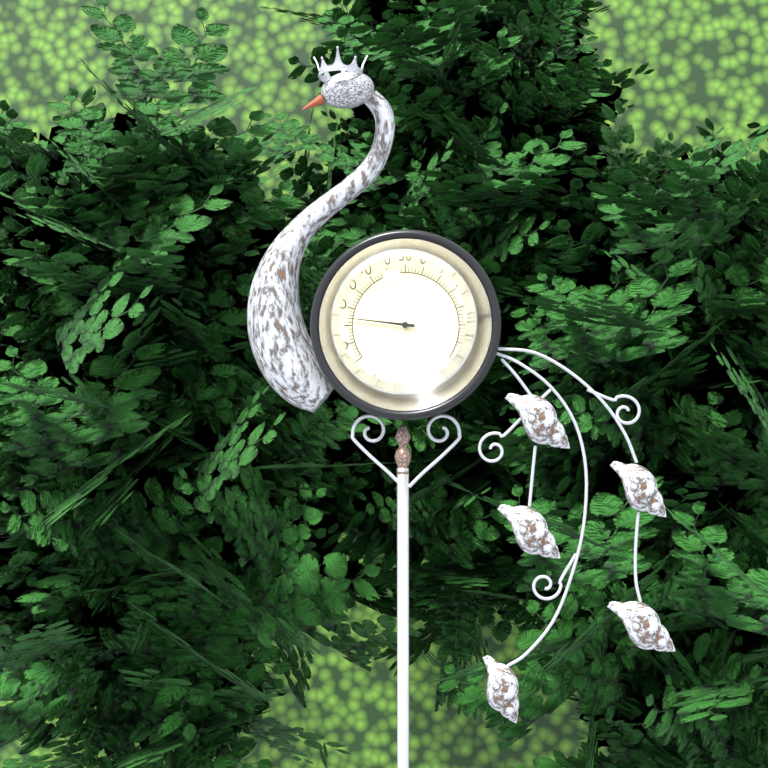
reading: 4 °F
